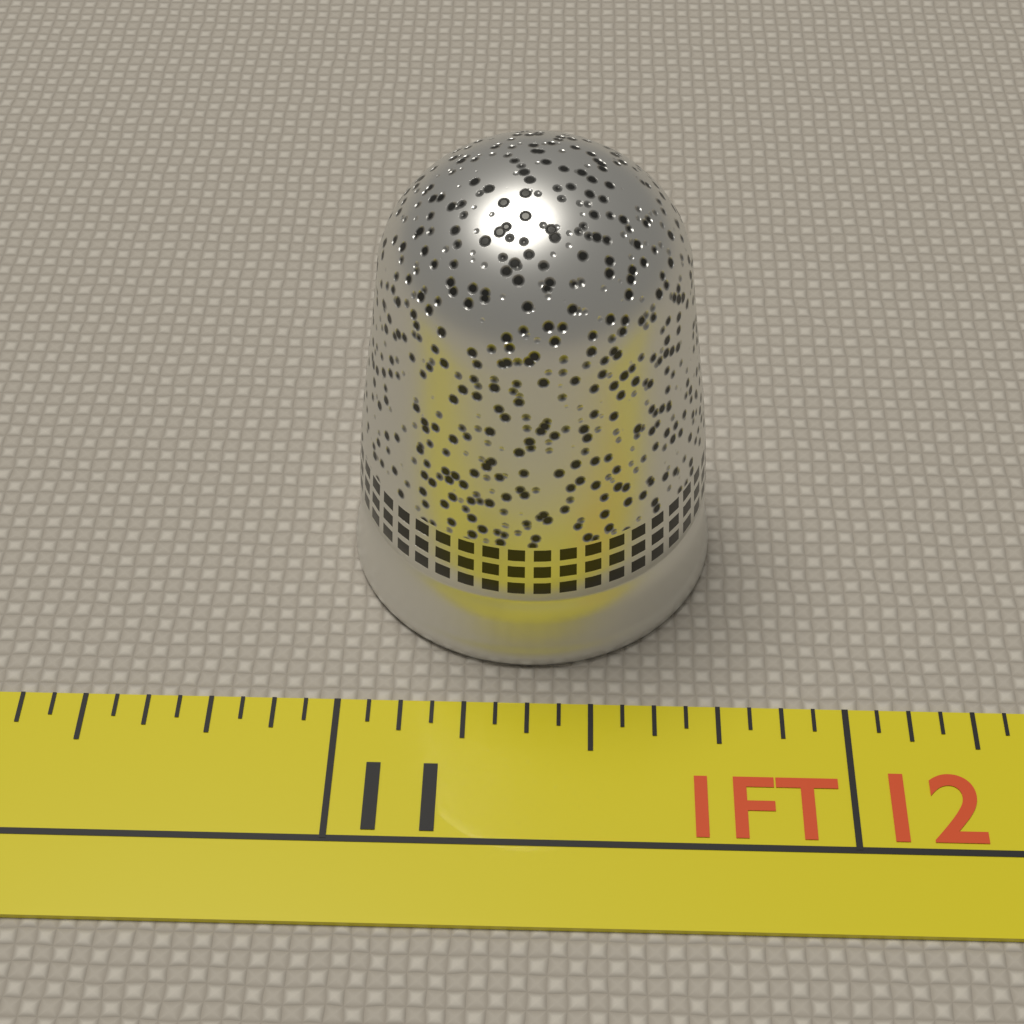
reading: 11.7500 in
